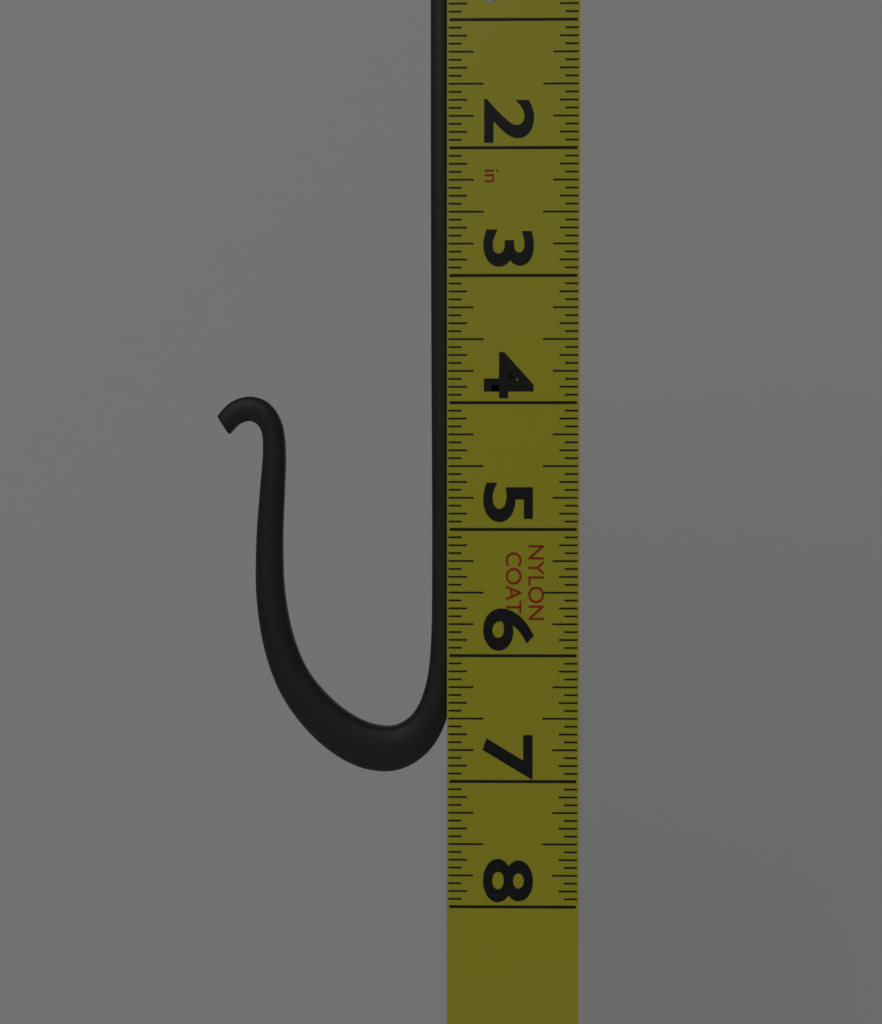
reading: 6.9375 in
